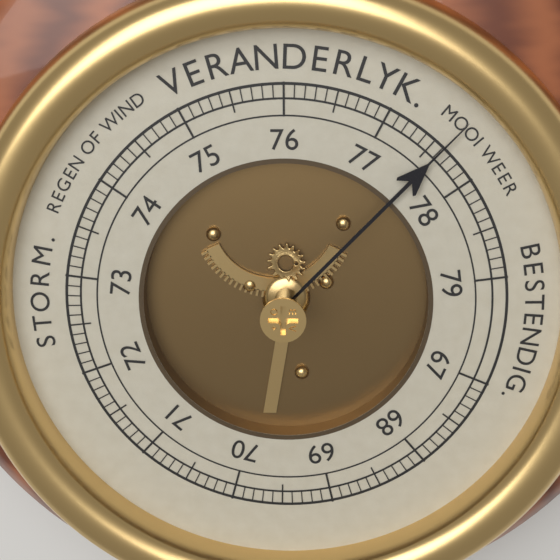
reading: 77.6 (no unit)
